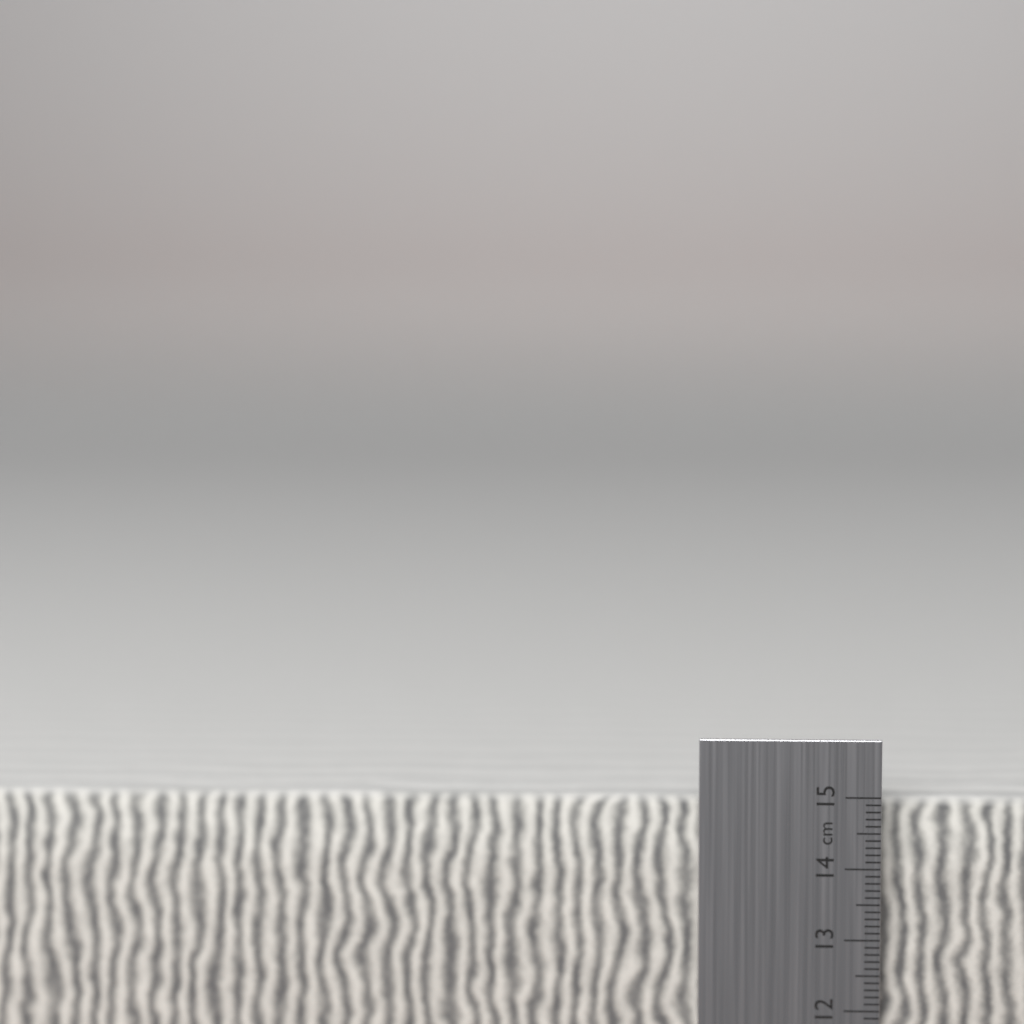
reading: 14.9 cm
